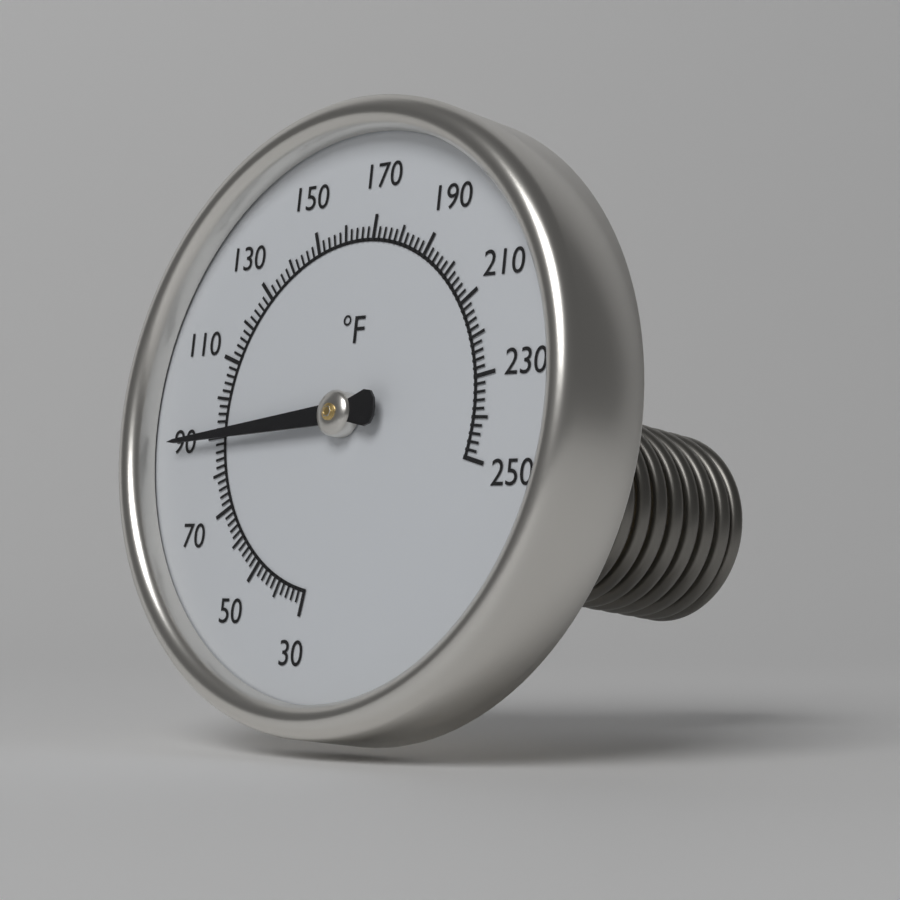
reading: 90 °F
